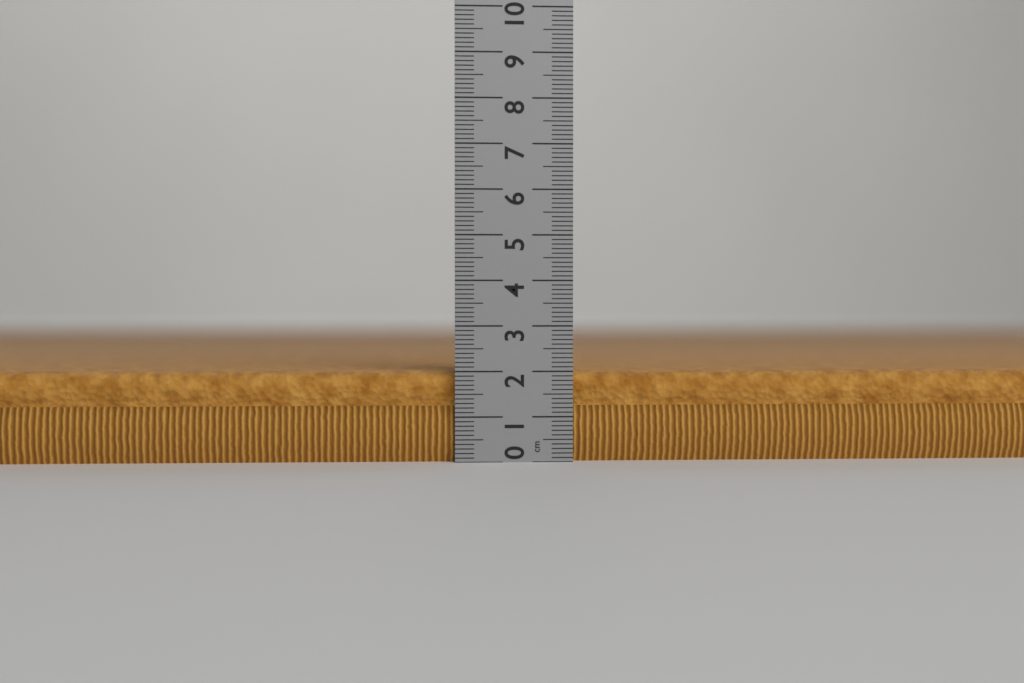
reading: 2.0 cm
